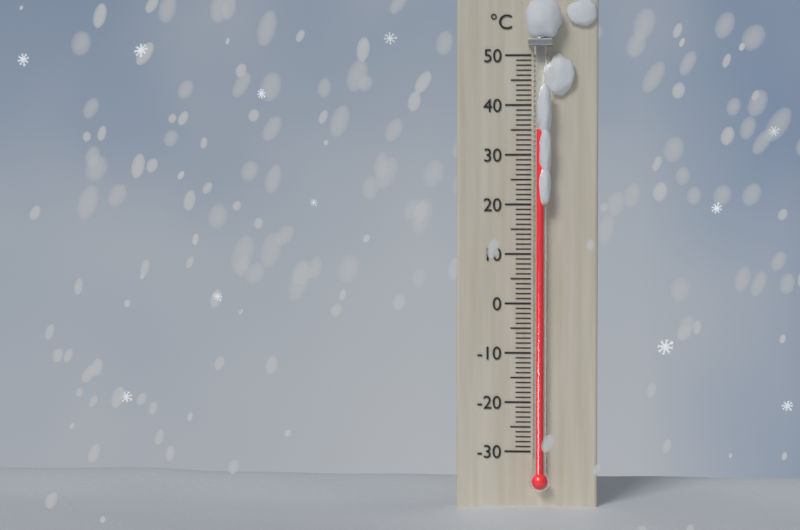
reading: 35 °C
